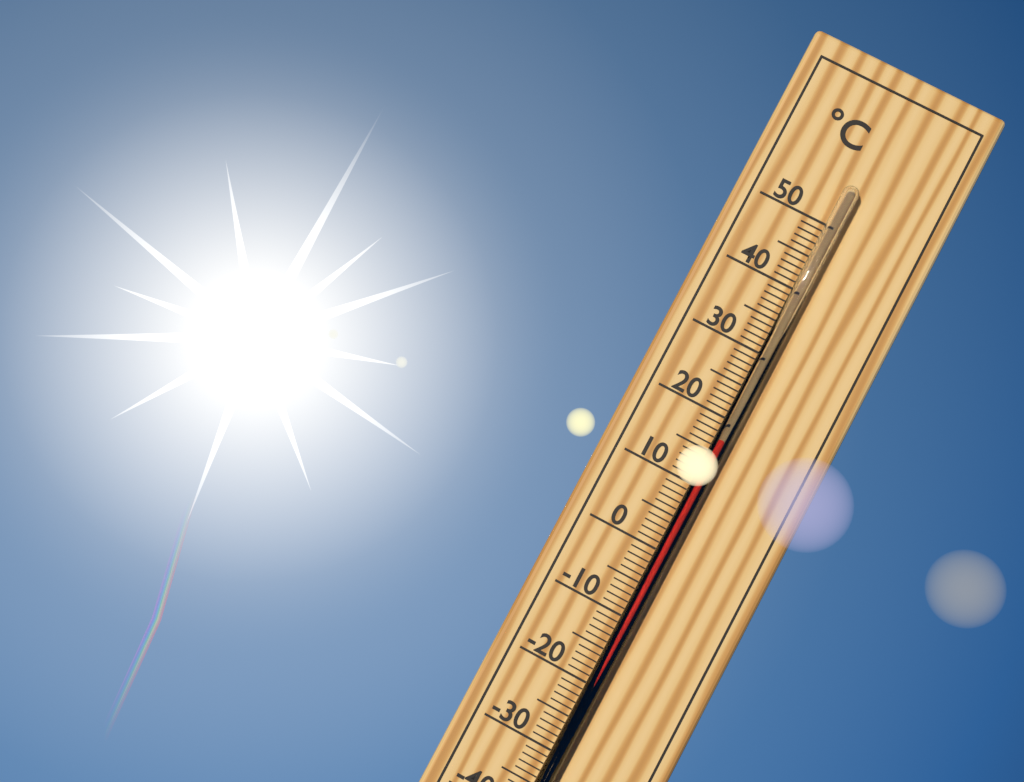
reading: 17 °C
